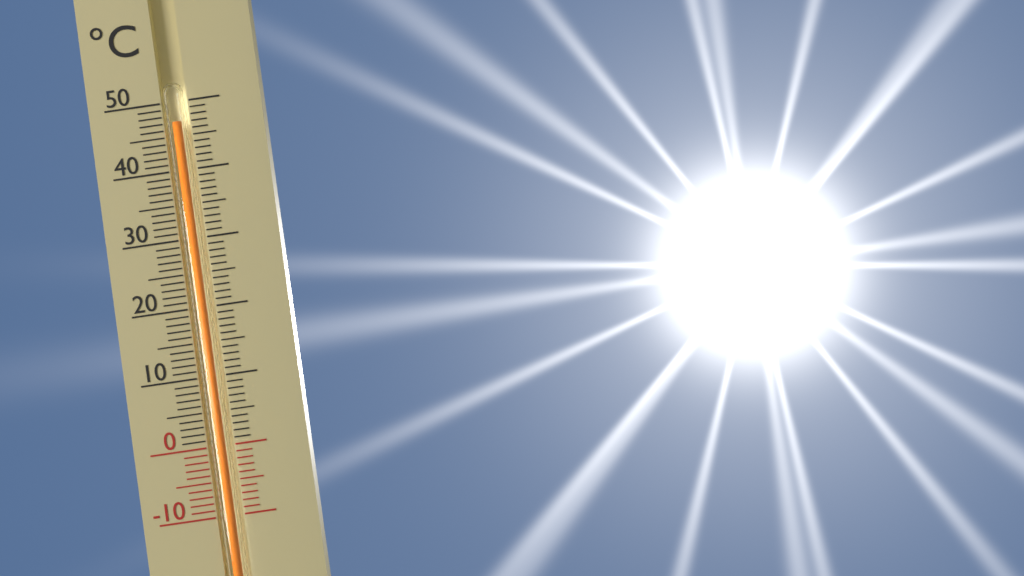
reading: 47 °C
